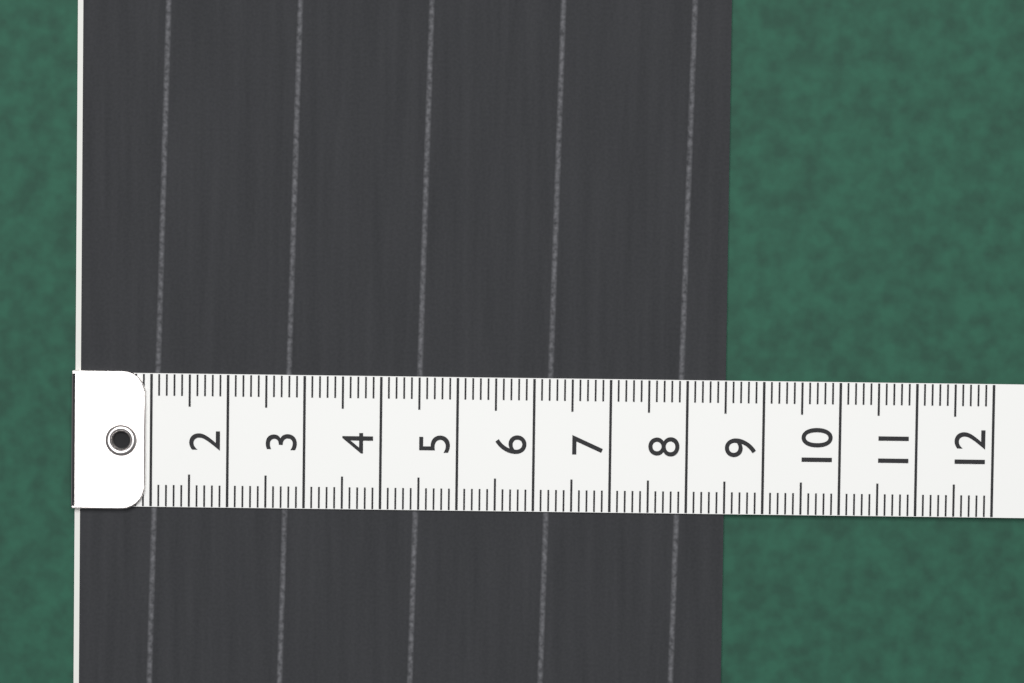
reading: 8.5 (no unit)
